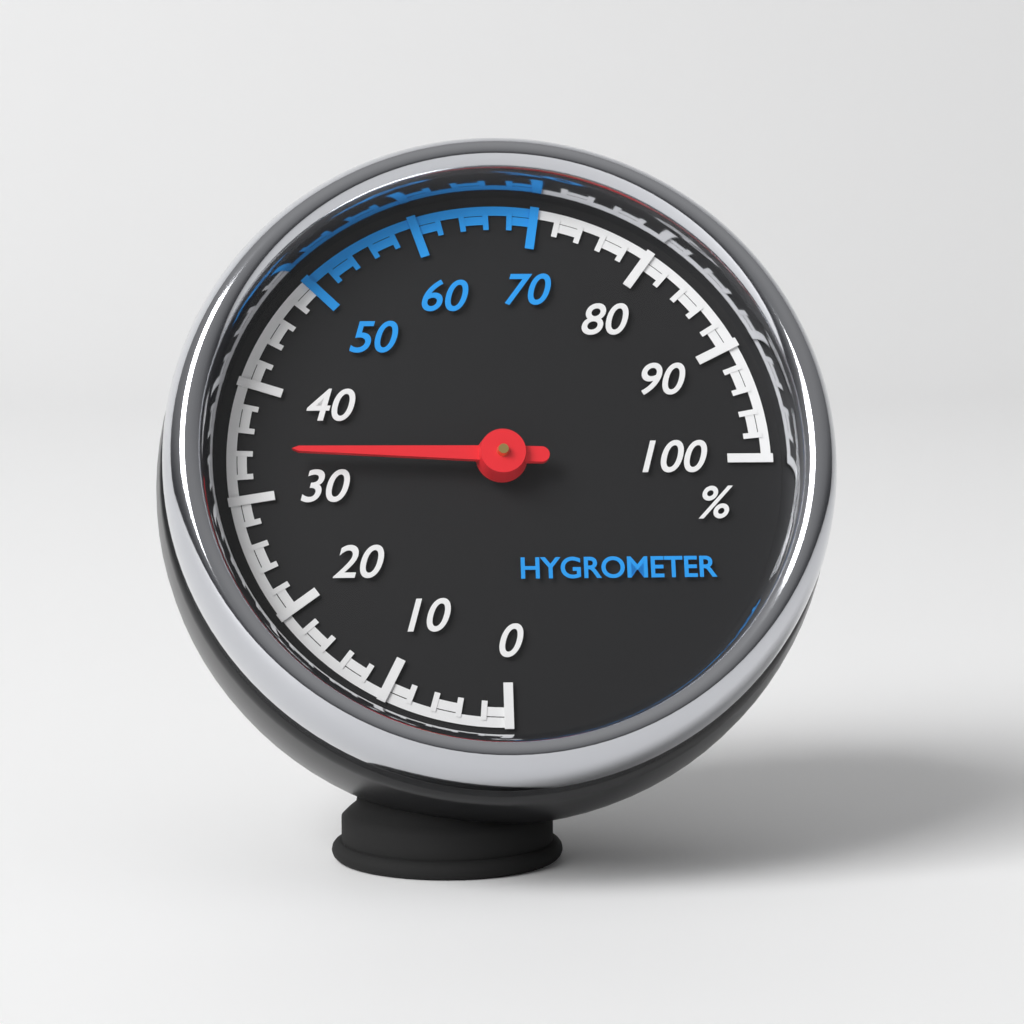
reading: 34 %
